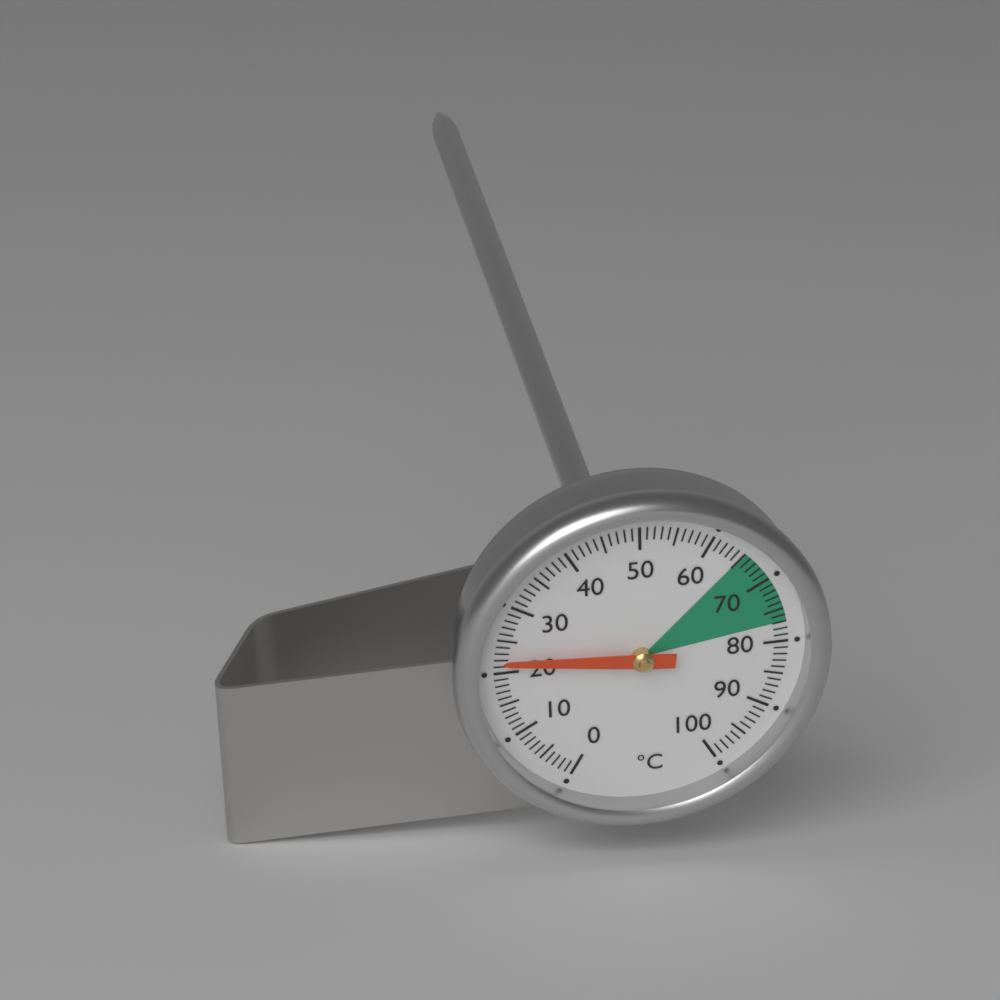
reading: 22 °C
